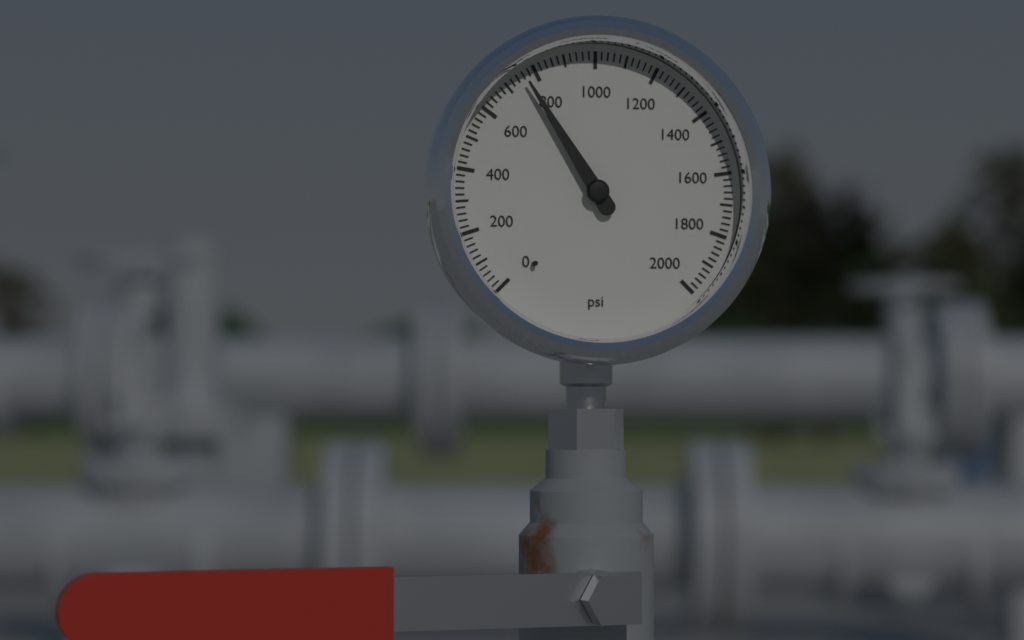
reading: 760 psi
